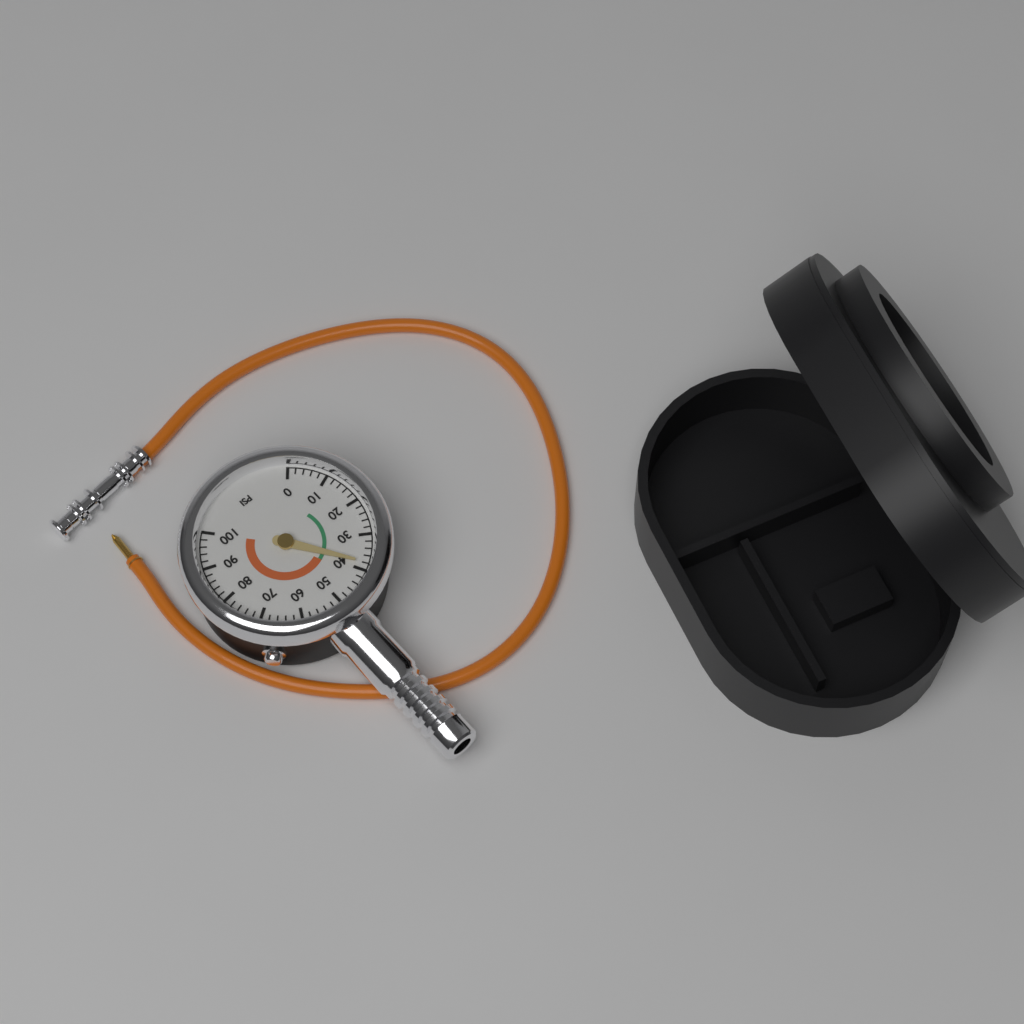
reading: 38 psi
